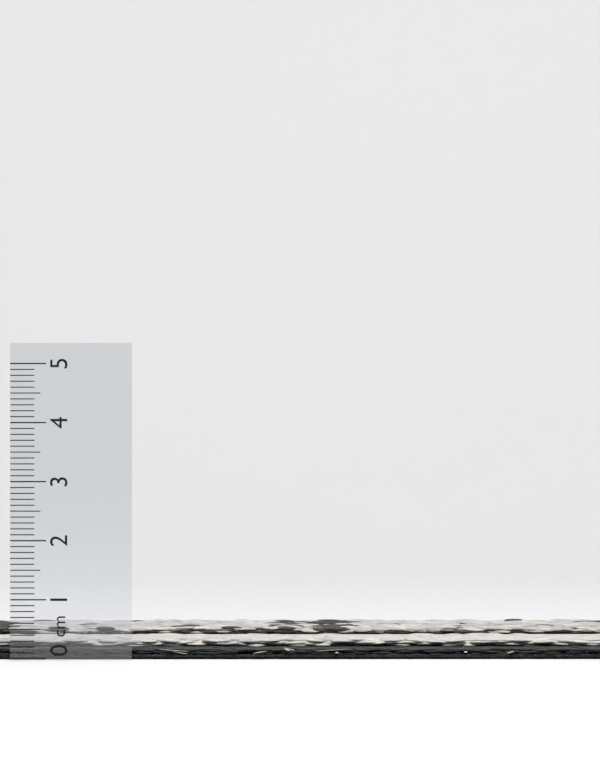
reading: 0.4 cm
